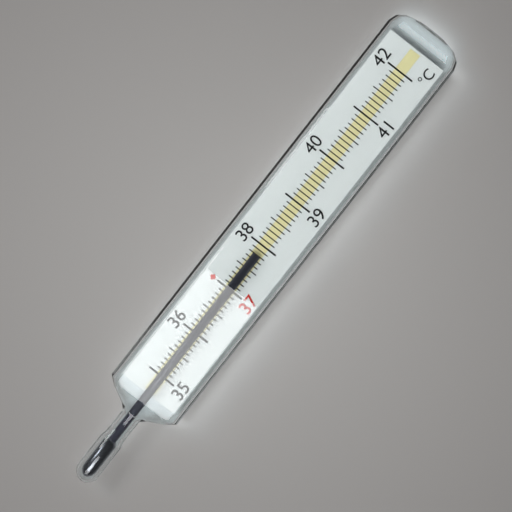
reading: 37.8 °C
